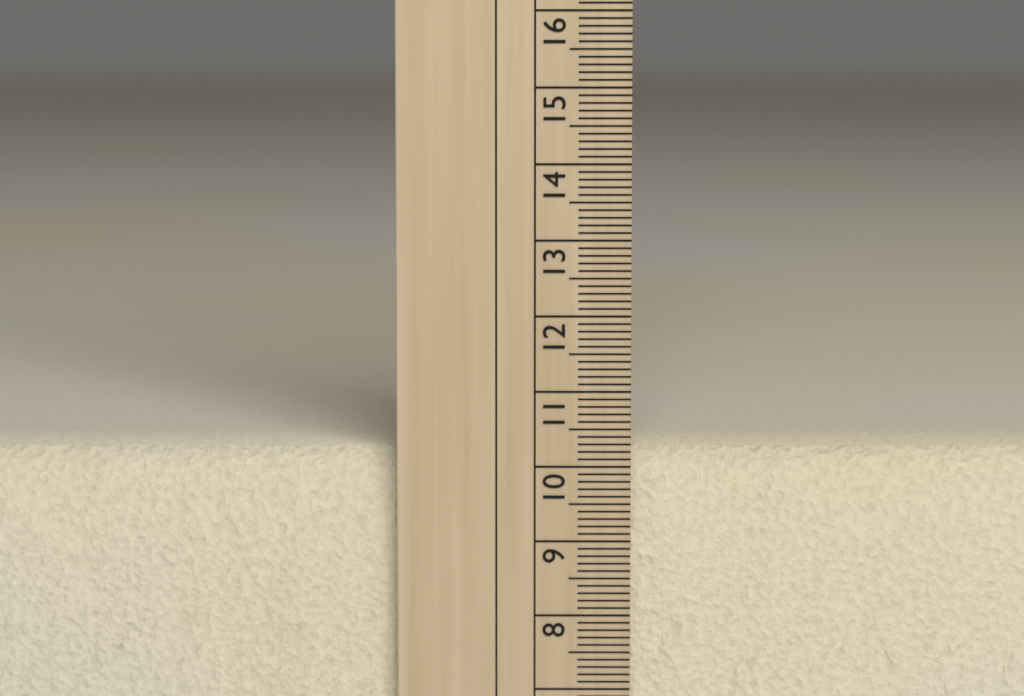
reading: 10.2 cm
